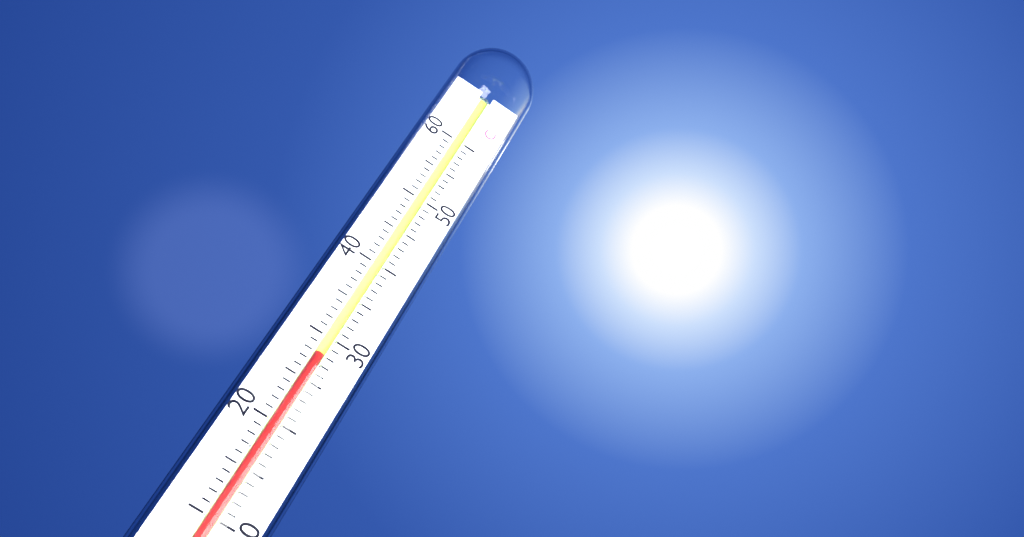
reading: 28 °C
